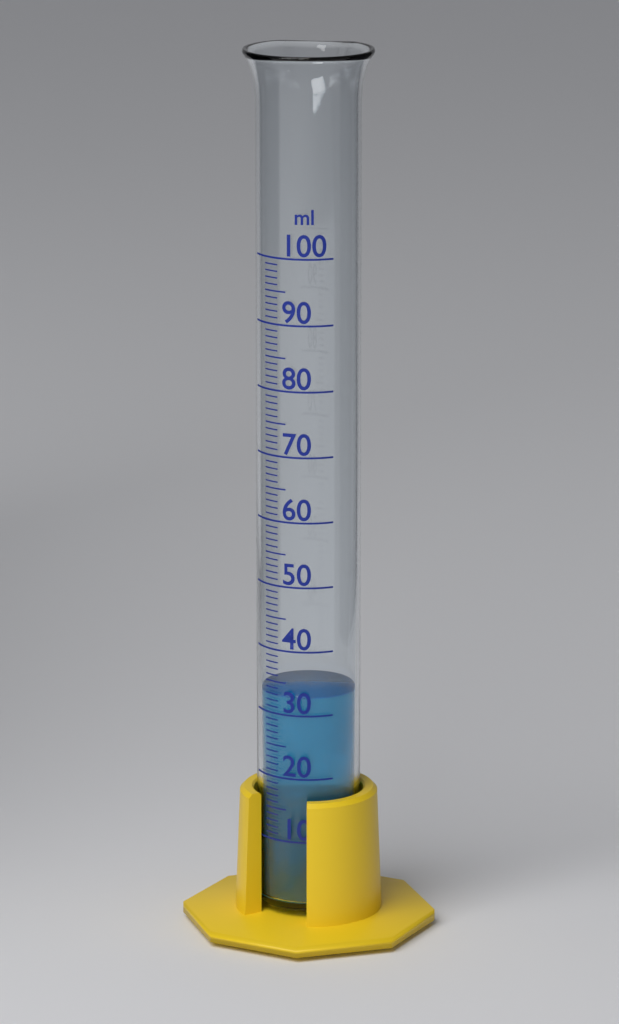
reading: 33 ml
